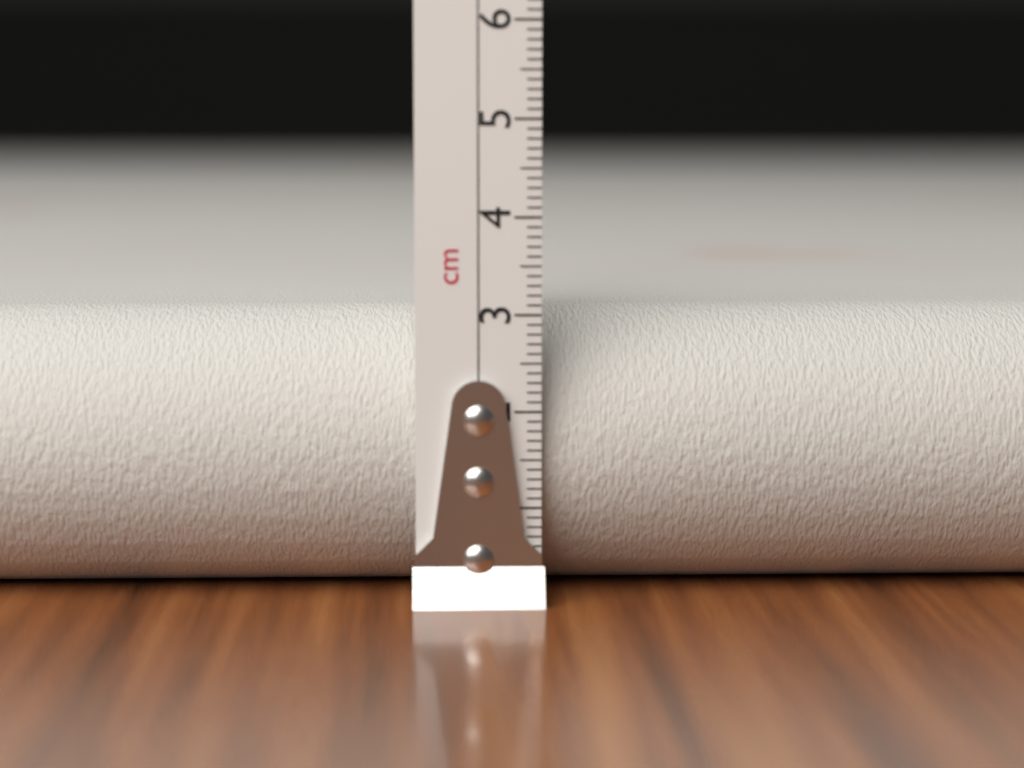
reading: 3.0 cm
